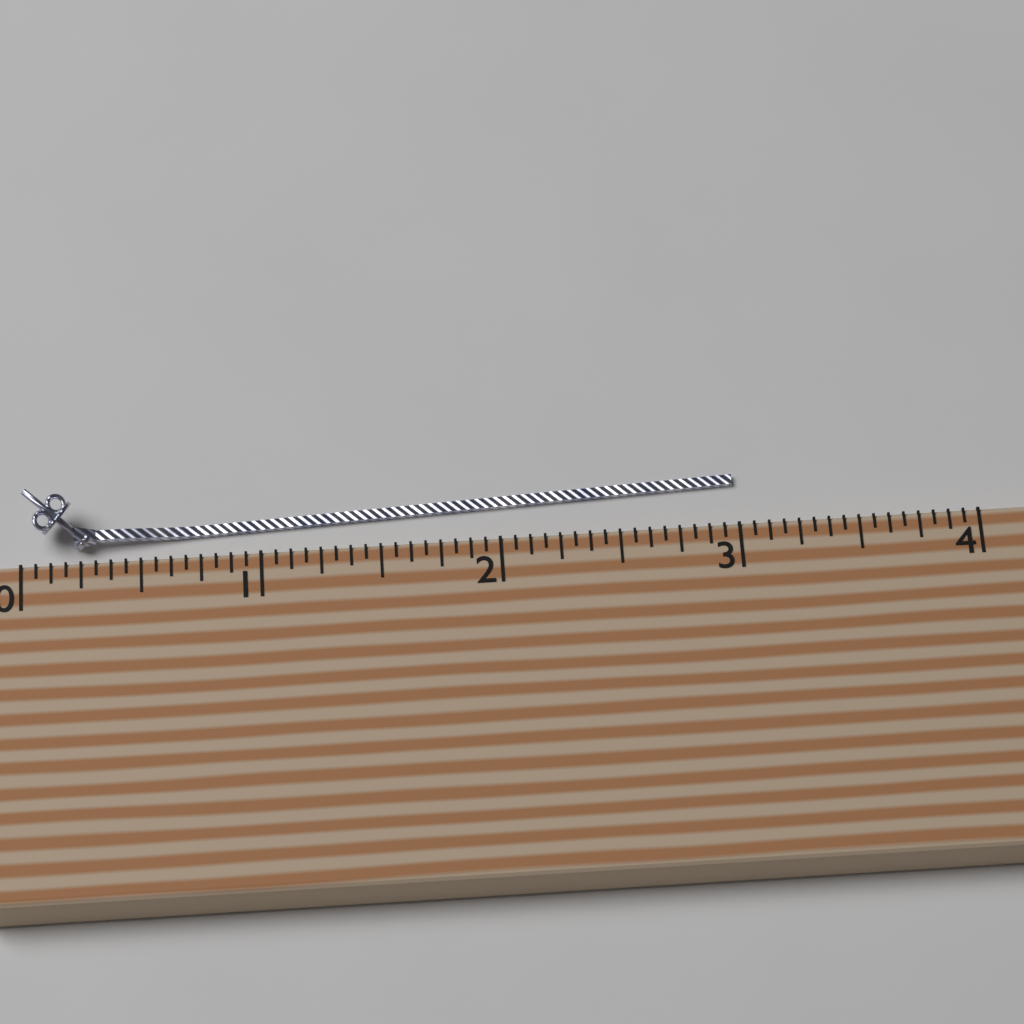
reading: 3.0000 (no unit)
